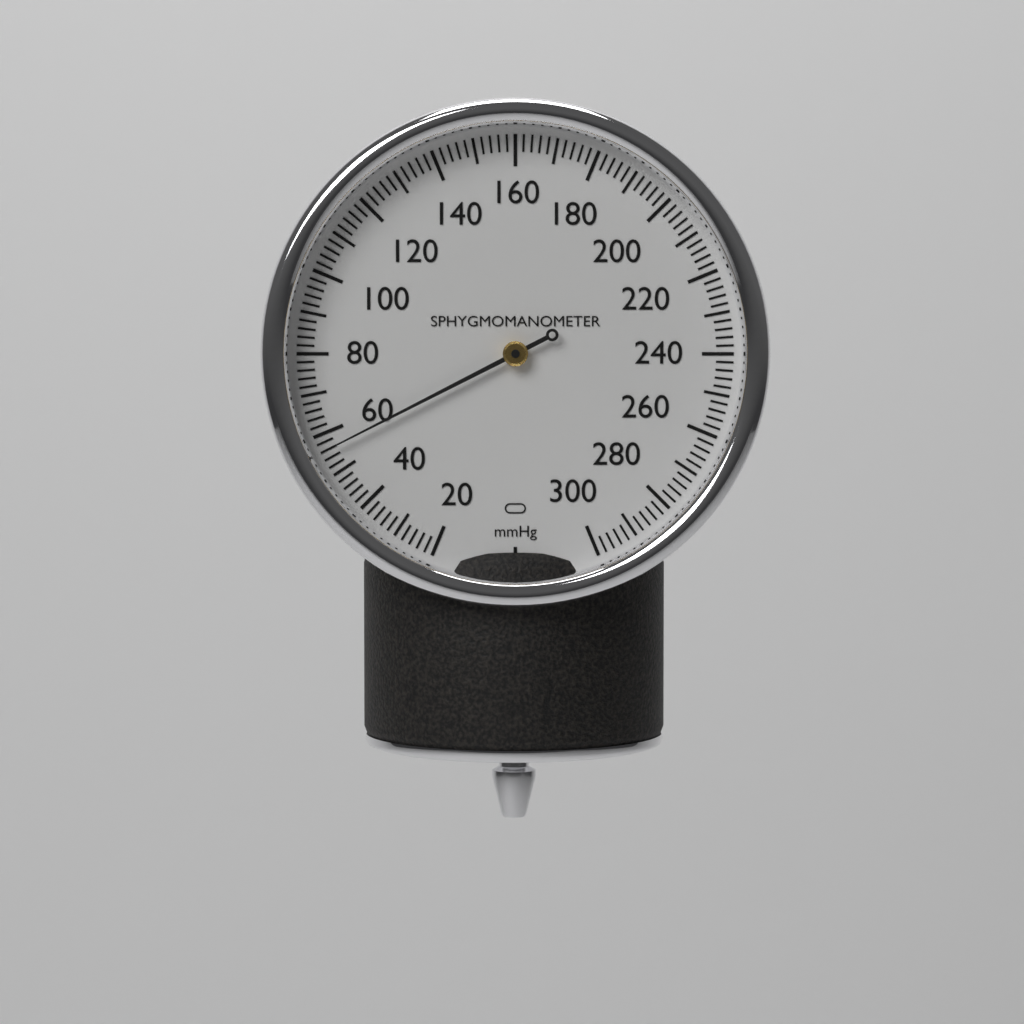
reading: 56 mmHg
